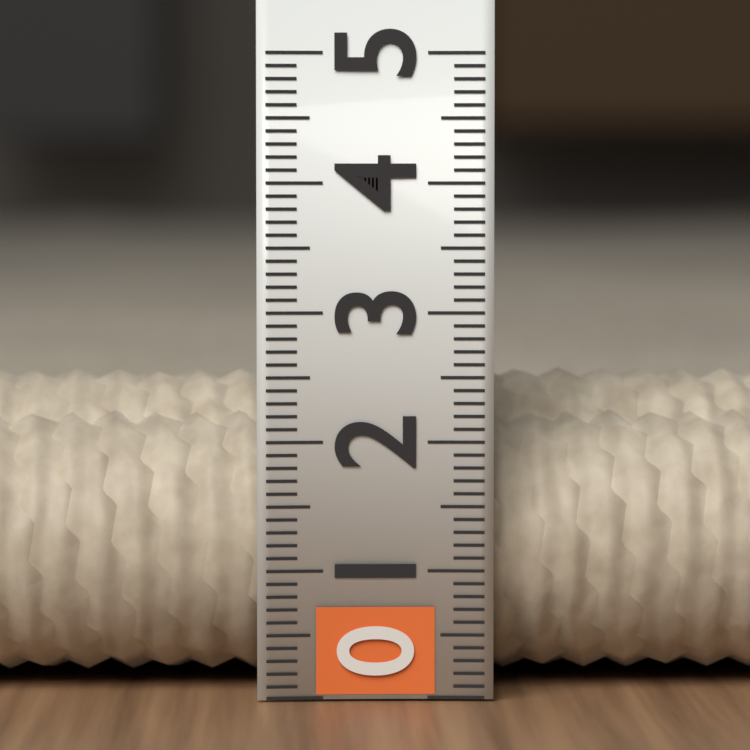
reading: 2.5 (no unit)
